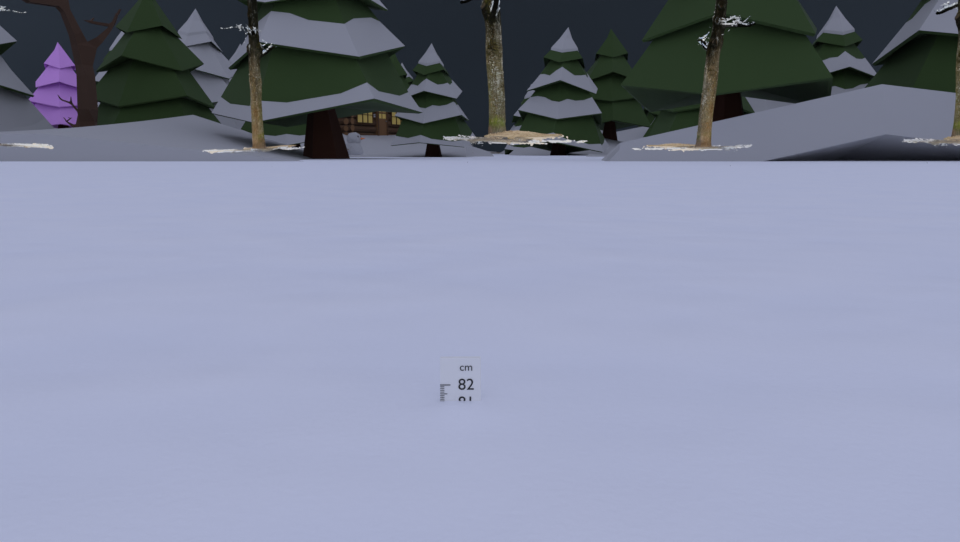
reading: 81.1 cm
